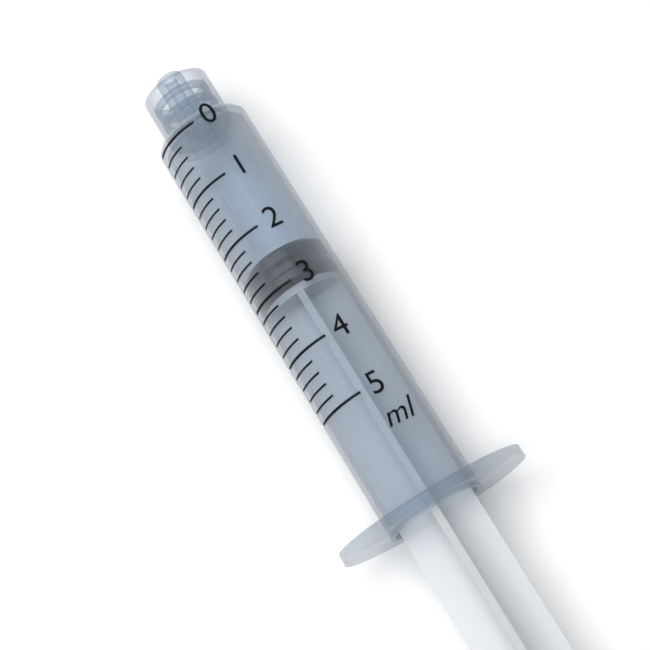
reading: 2.4 ml
